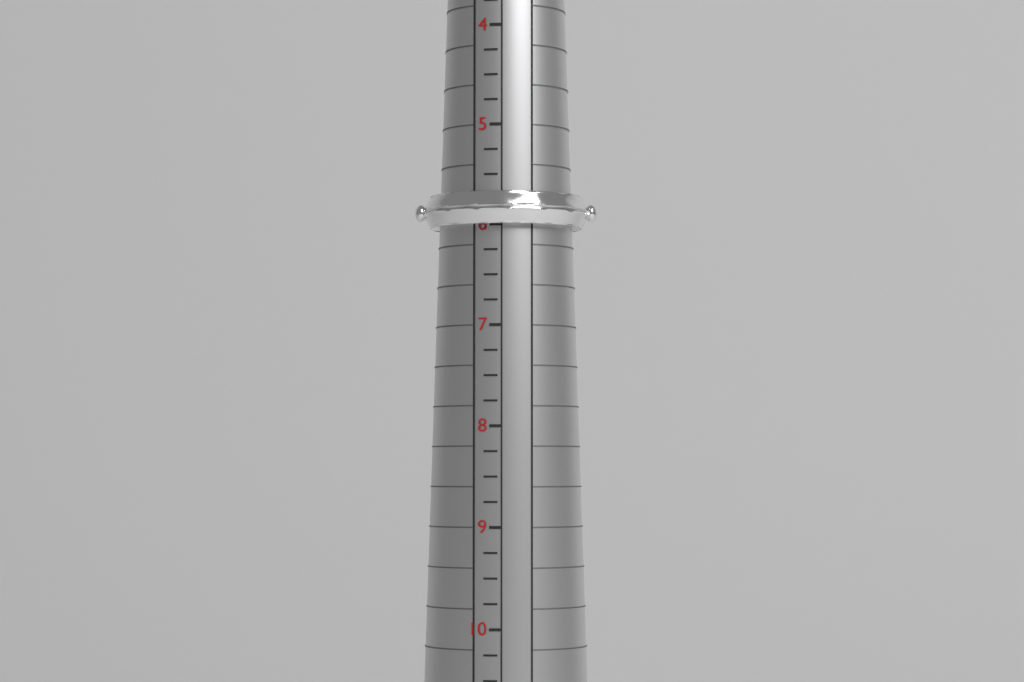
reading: 6.00 (no unit)
